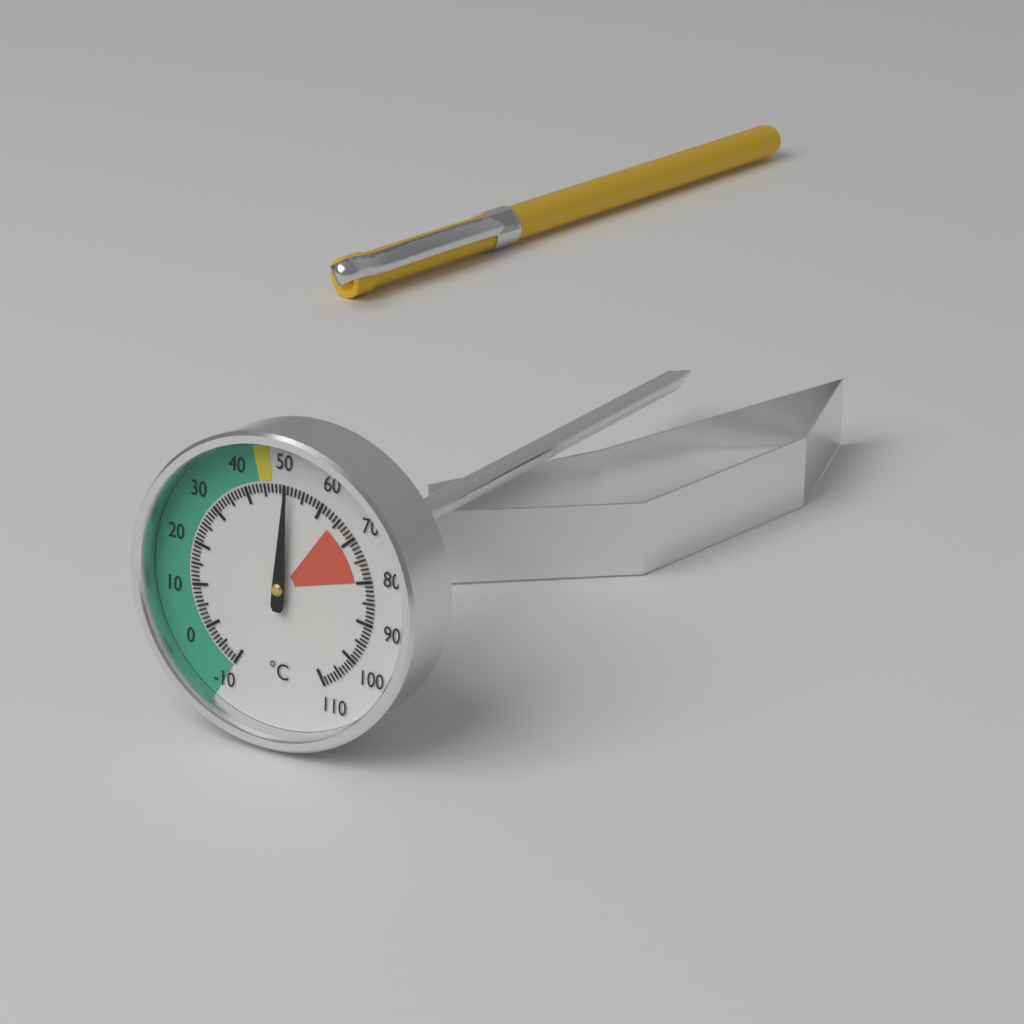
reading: 51 °C
